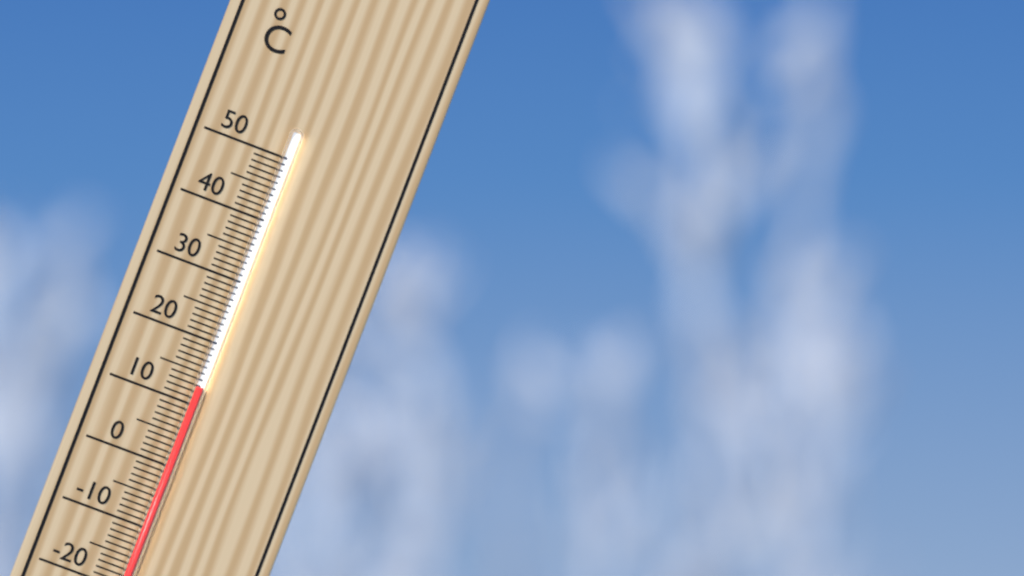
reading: 13 °C
